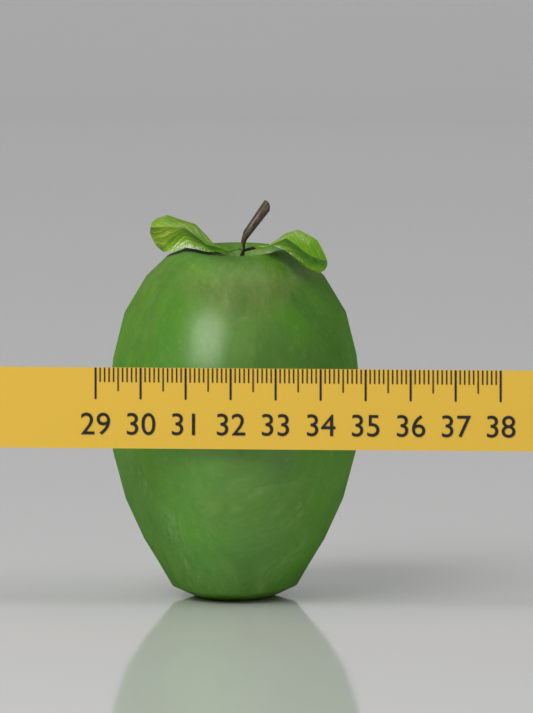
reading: 34.6 (no unit)
